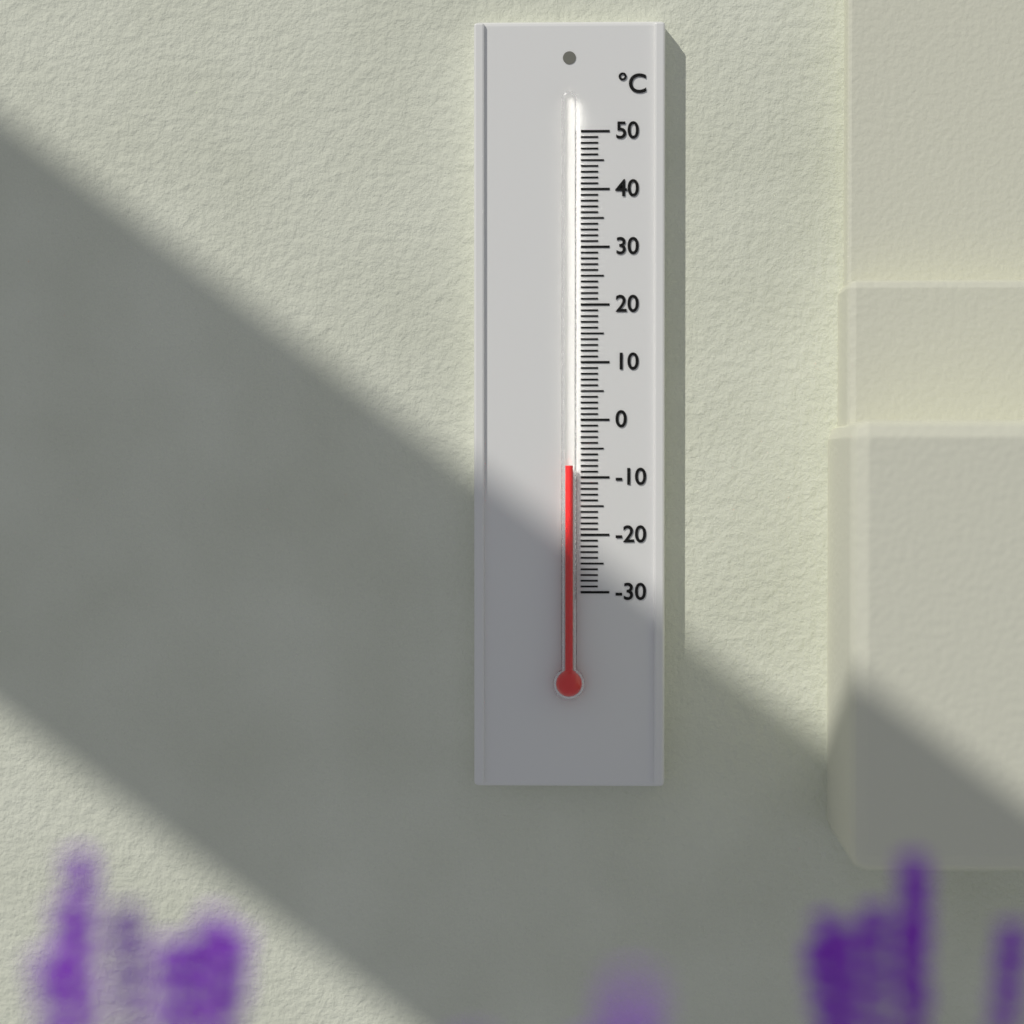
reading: -8 °C
